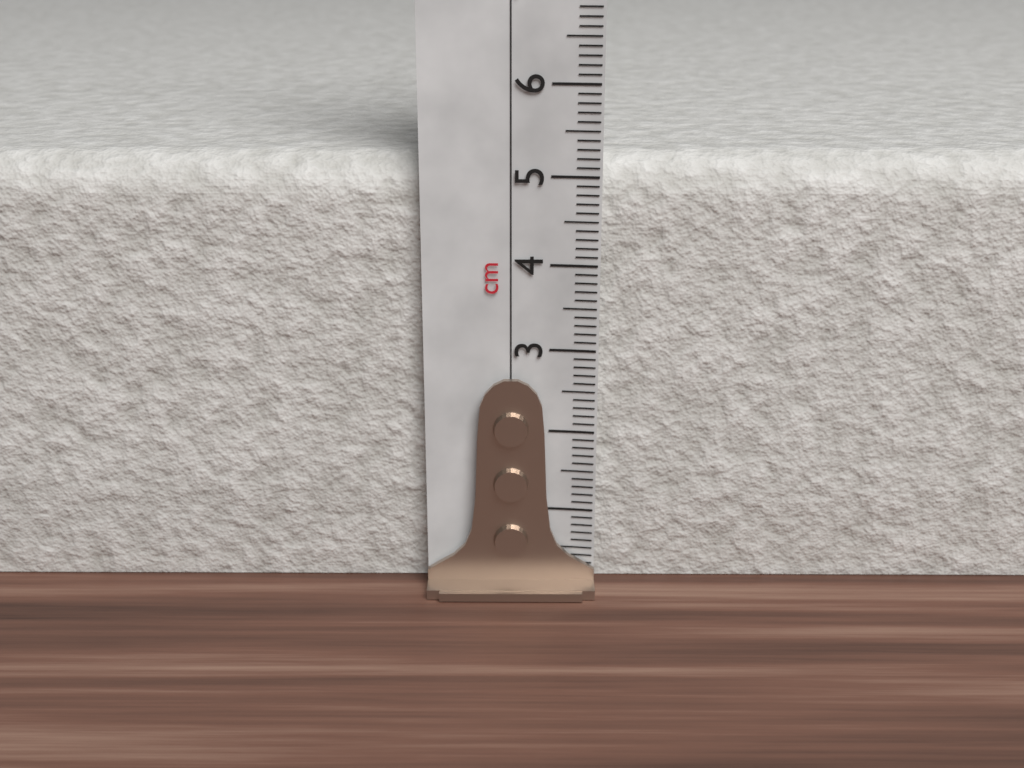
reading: 5.2 cm
